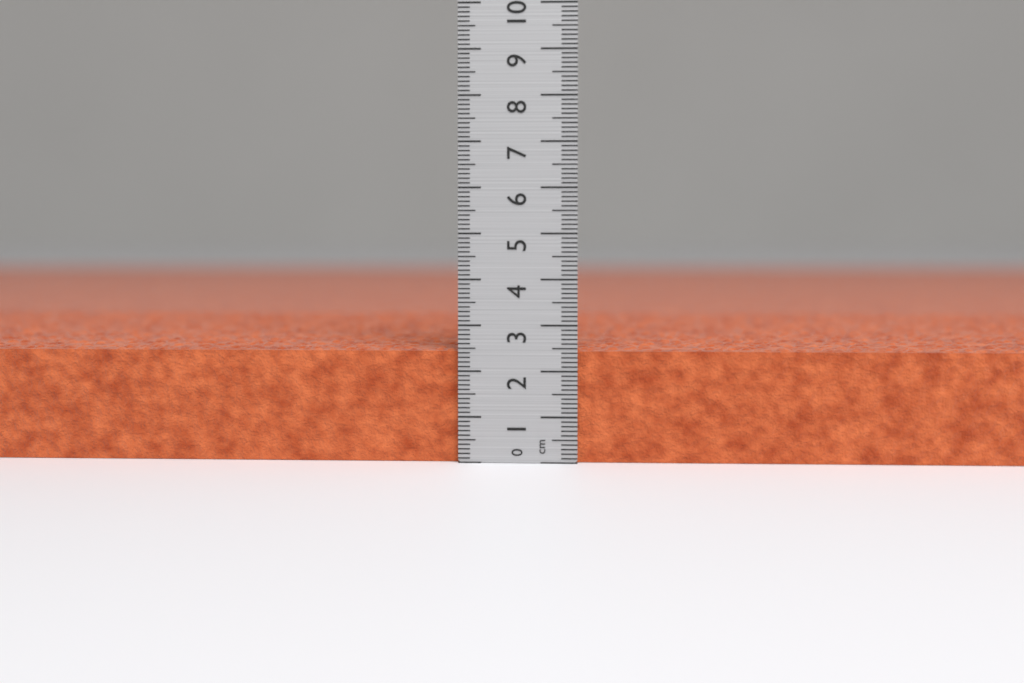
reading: 2.5 cm
